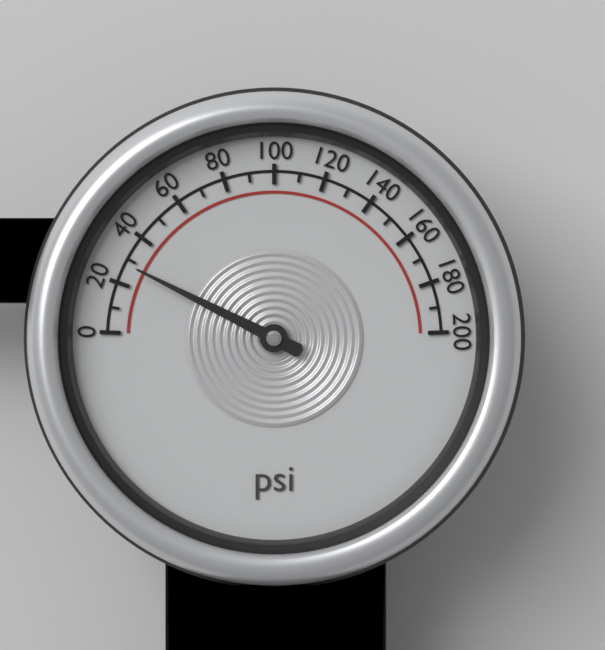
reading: 28 psi
